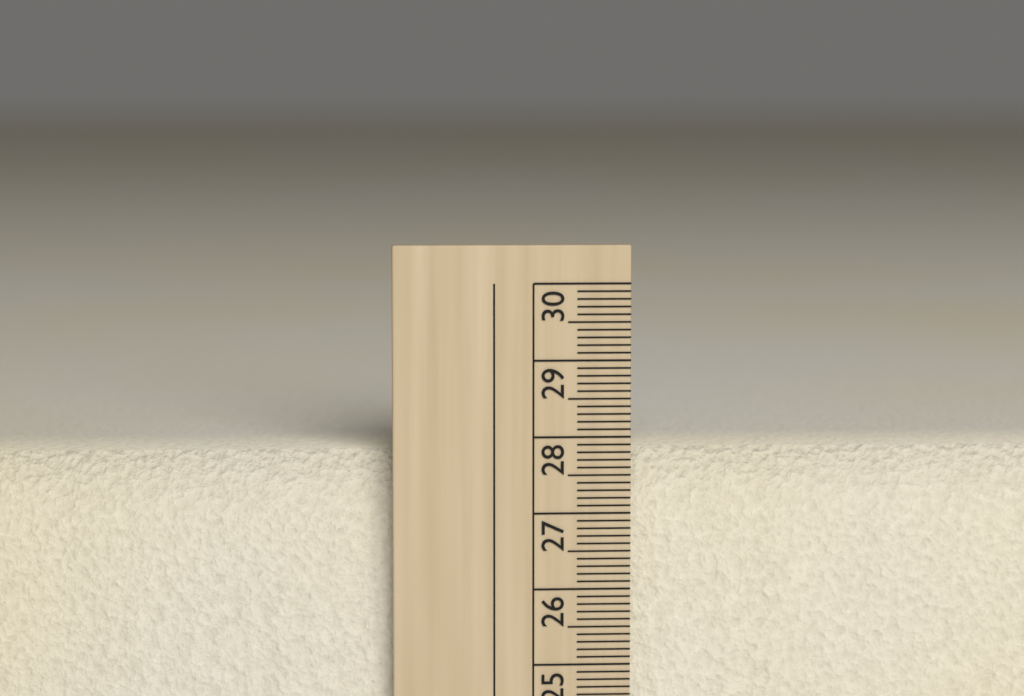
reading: 27.8 cm
